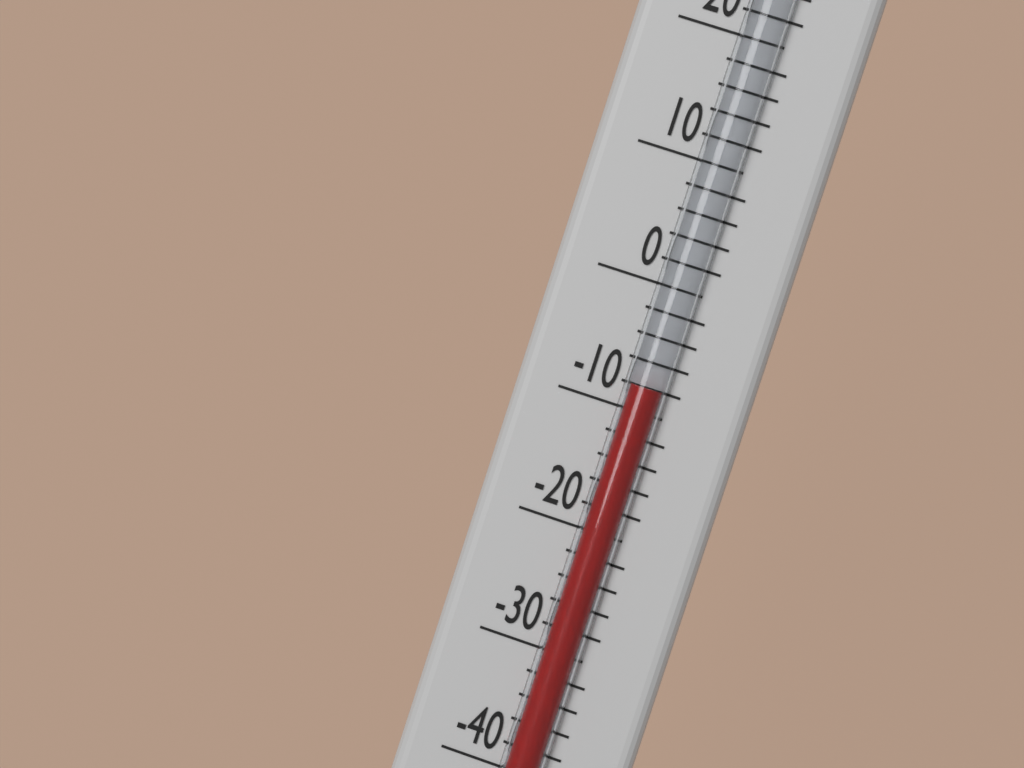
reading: -8 °F
